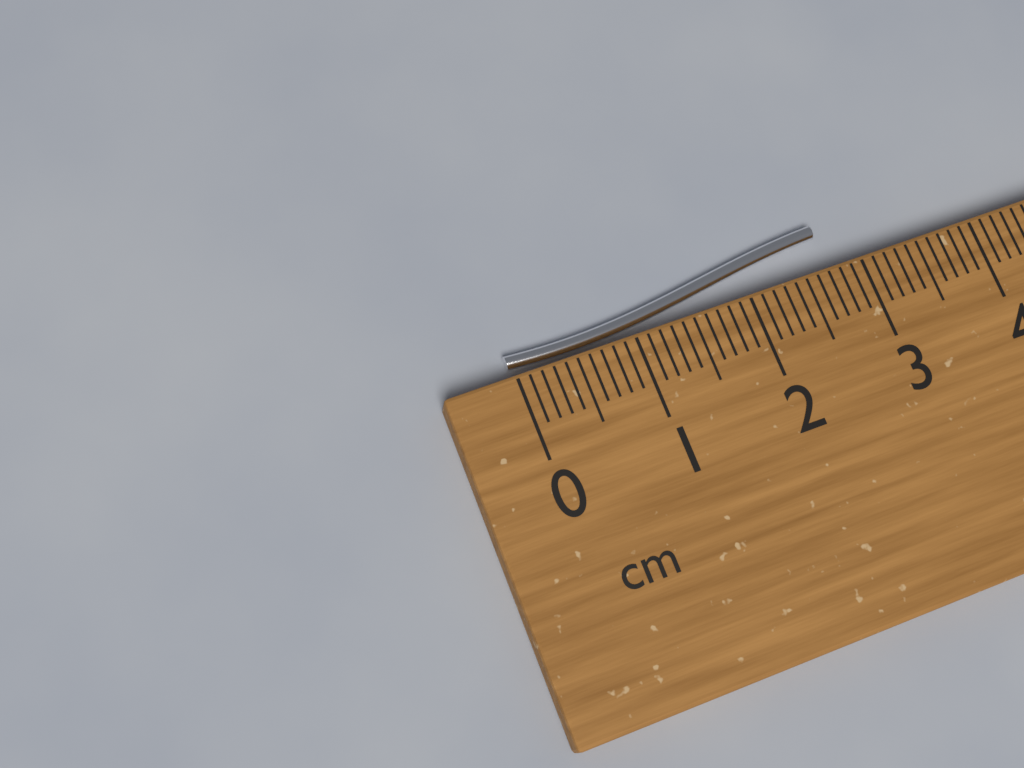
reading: 2.8 cm
